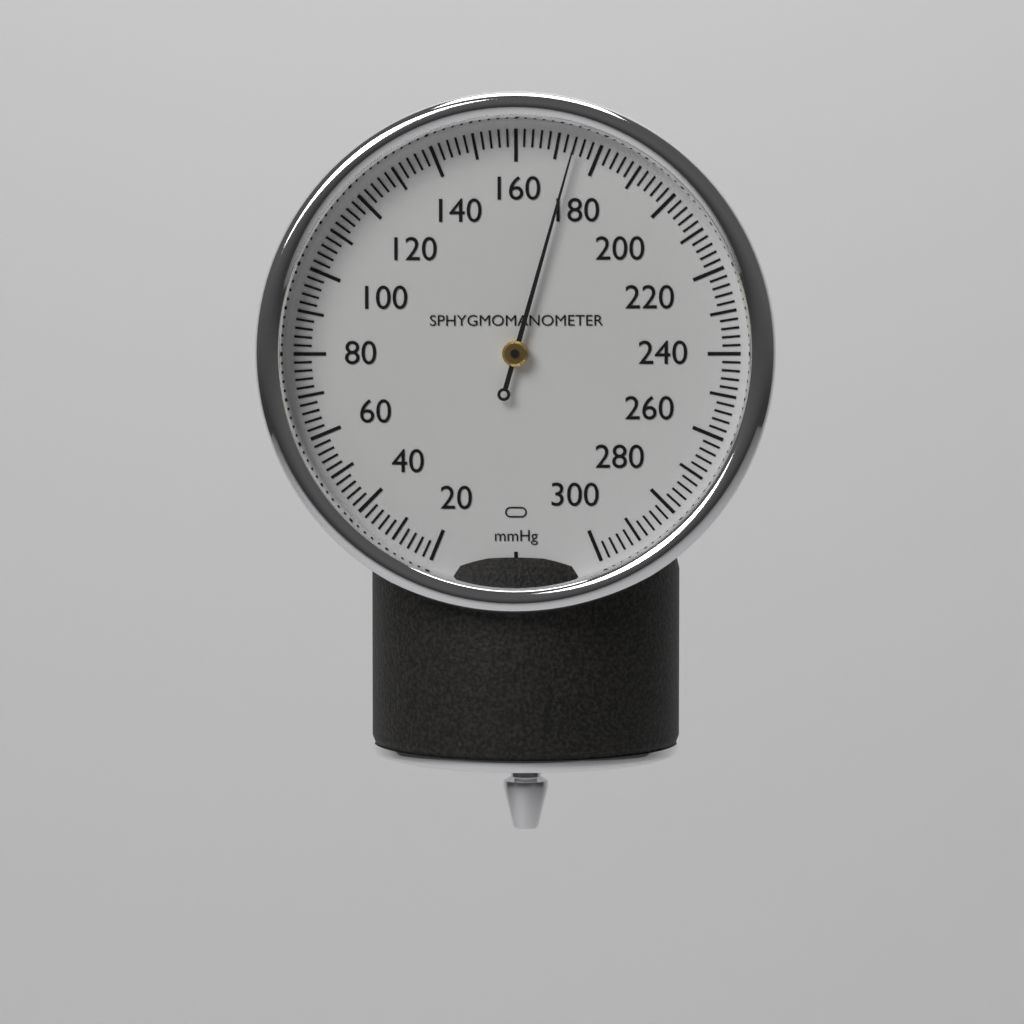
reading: 174 mmHg
